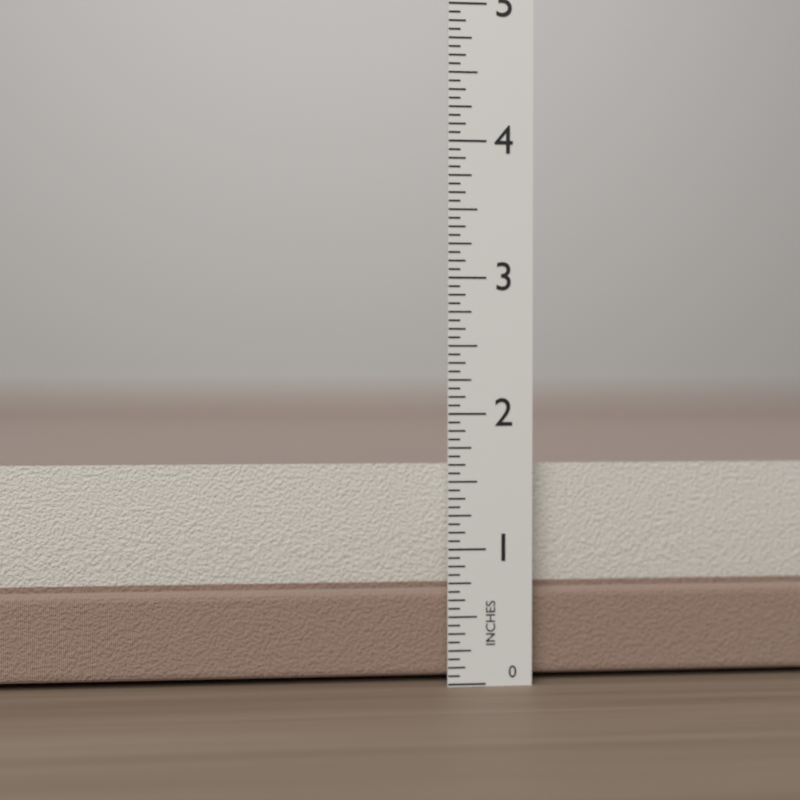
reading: 1.6250 in
